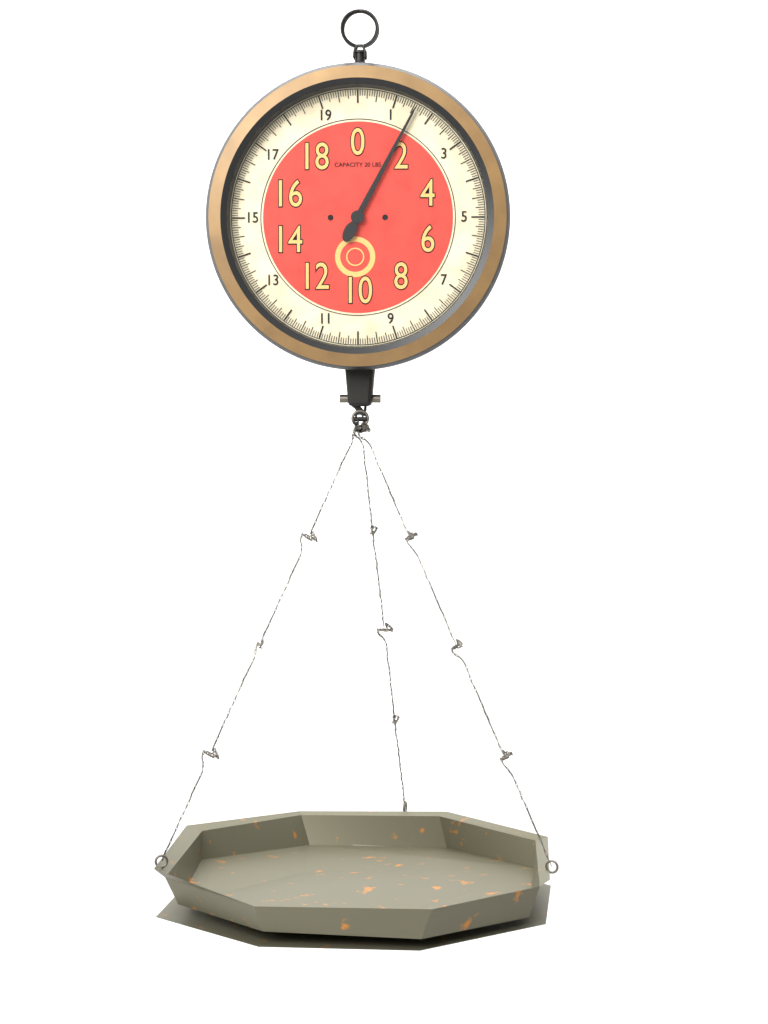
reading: 1.5625 lbs
